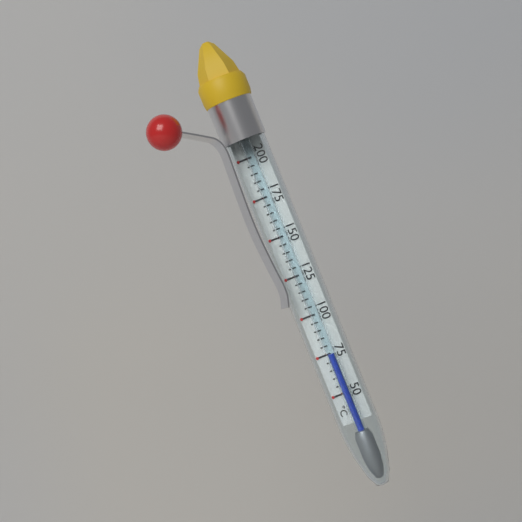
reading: 75 °C
